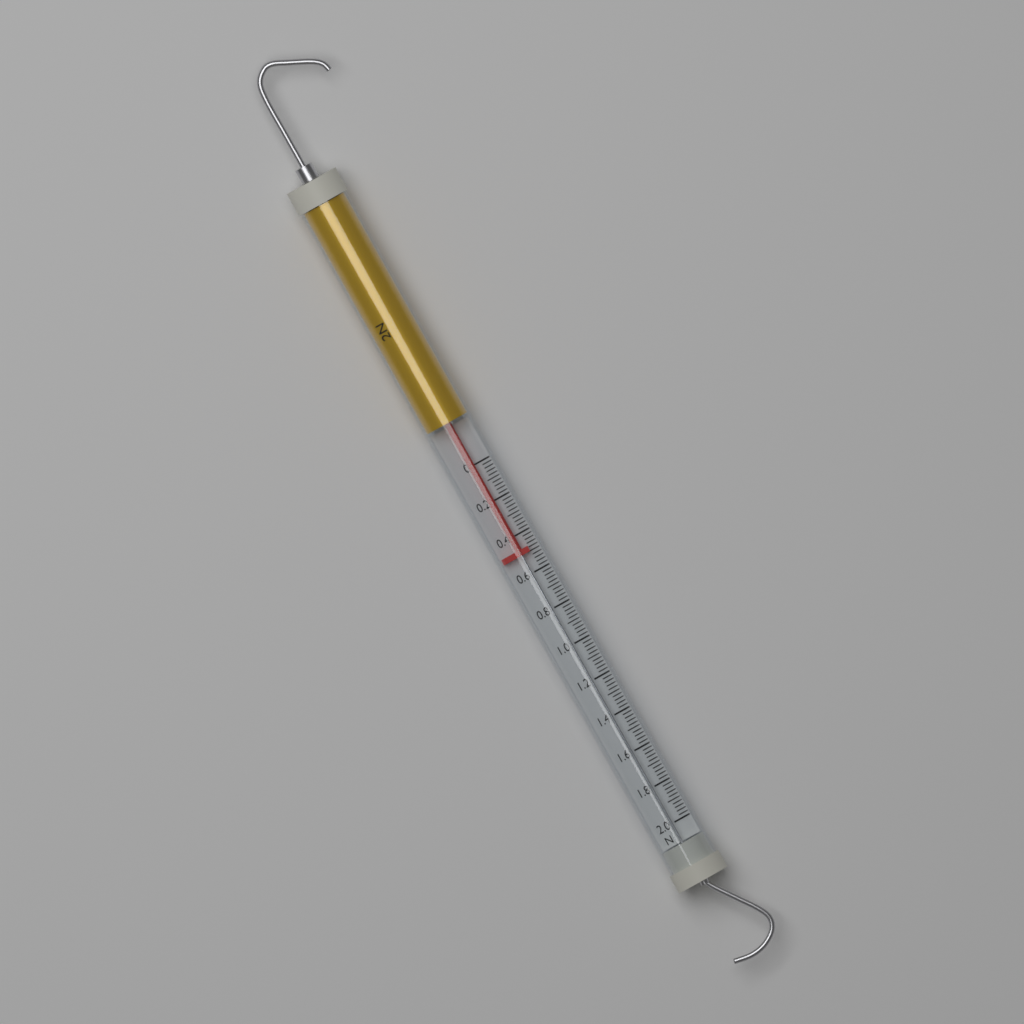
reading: 0.50 N
